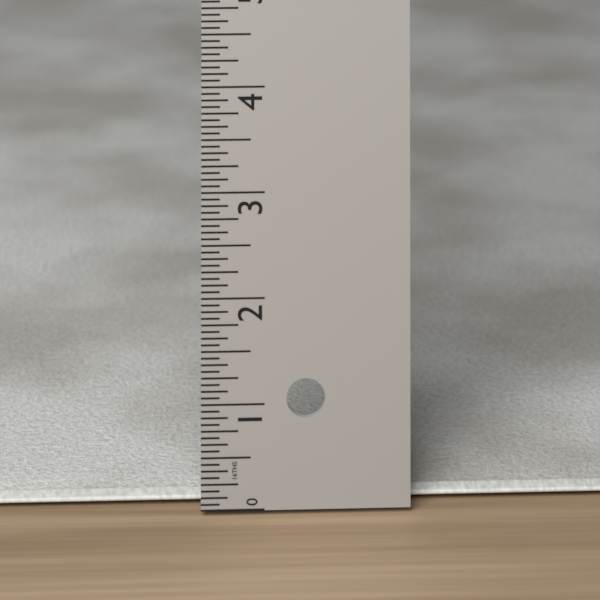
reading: 0.0625 in
